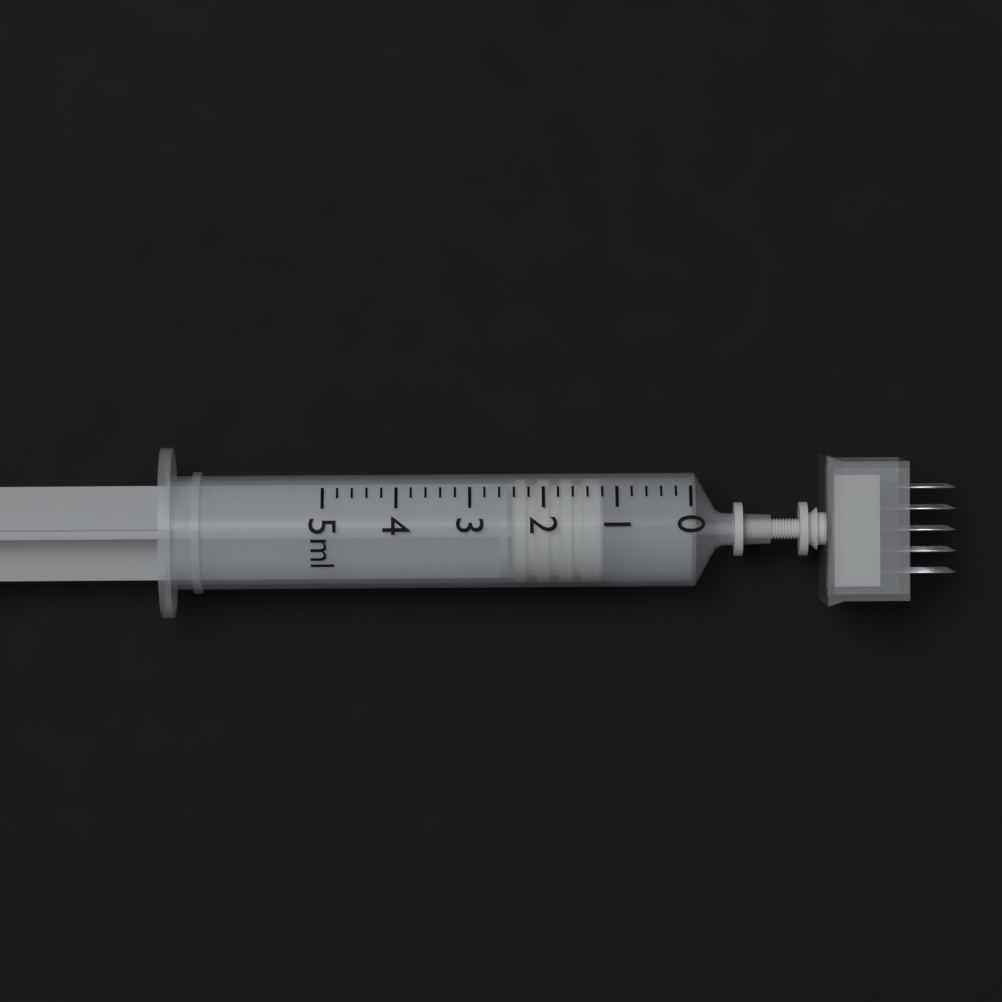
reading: 1.2 ml
